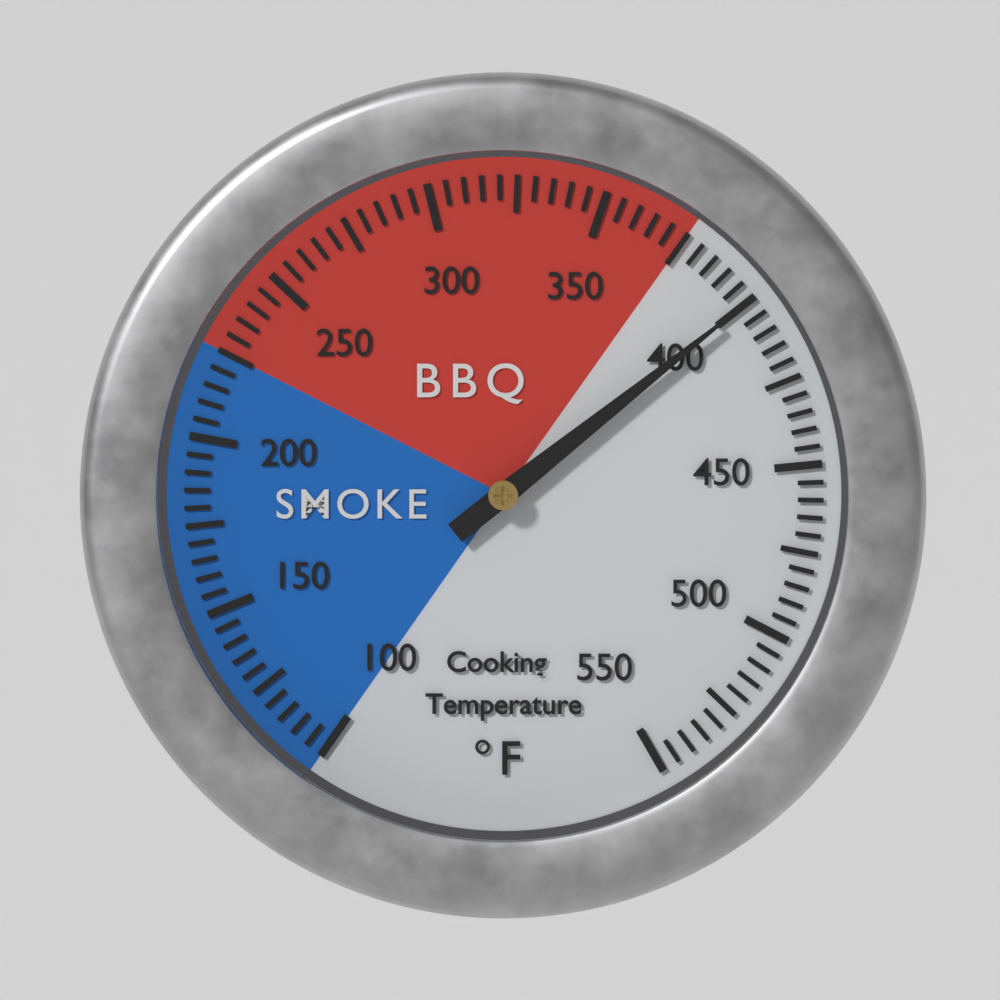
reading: 400 °F
